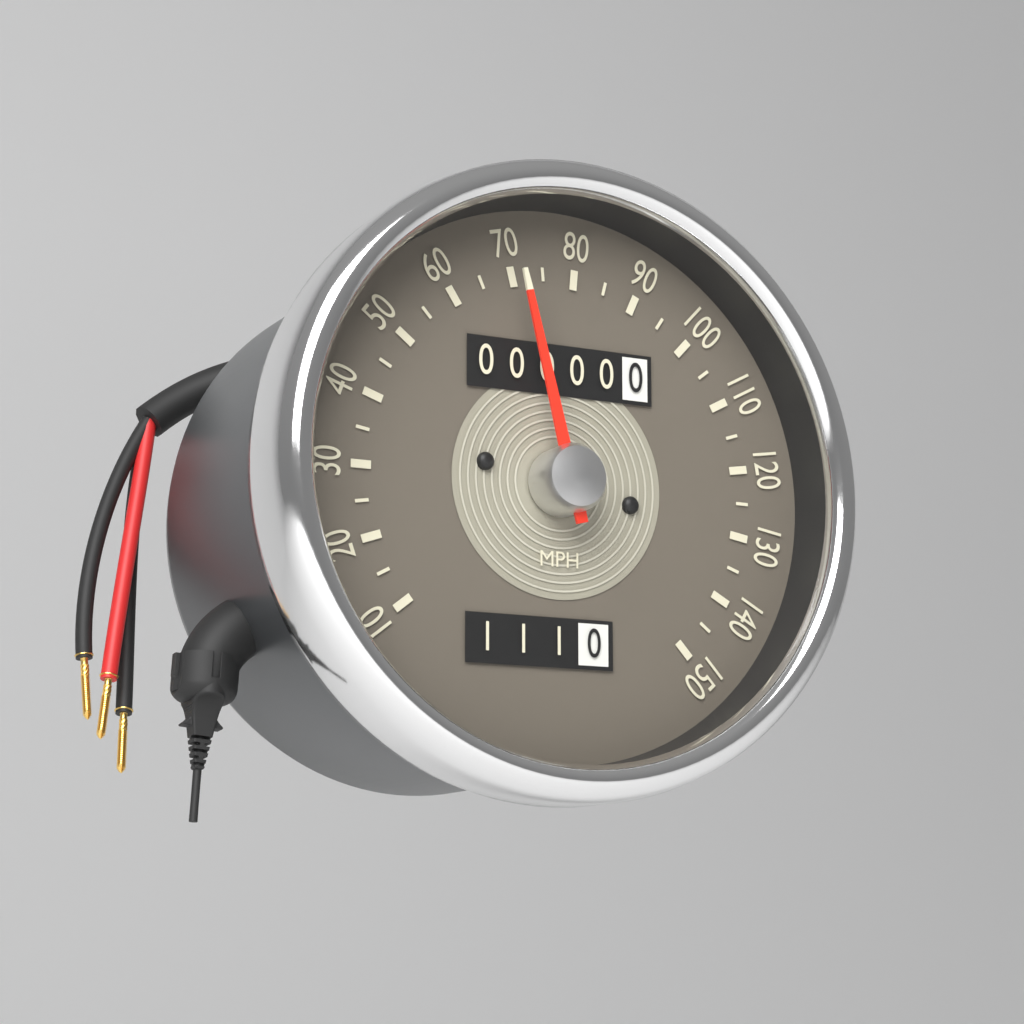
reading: 70 MPH
